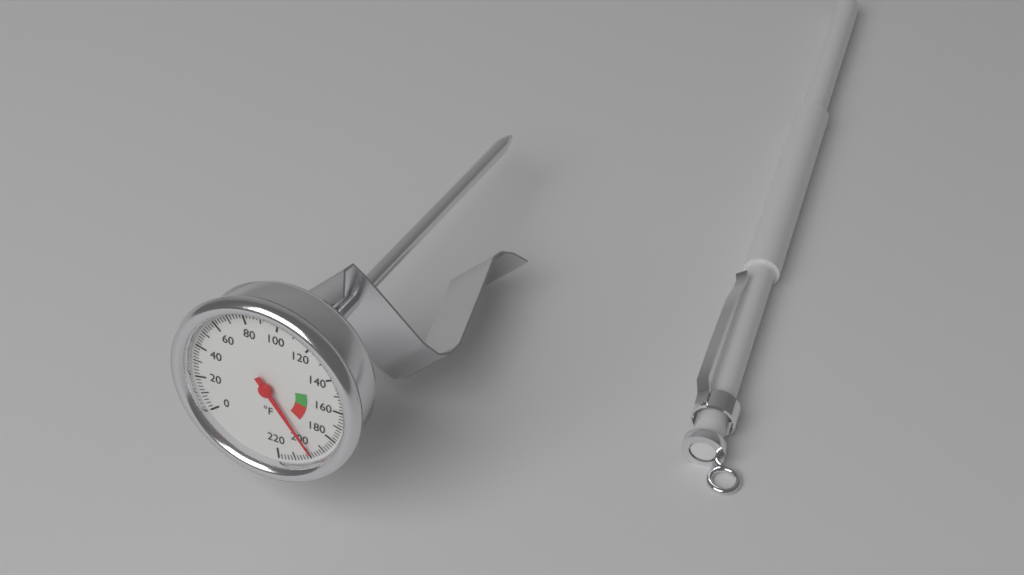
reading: 198 °F
